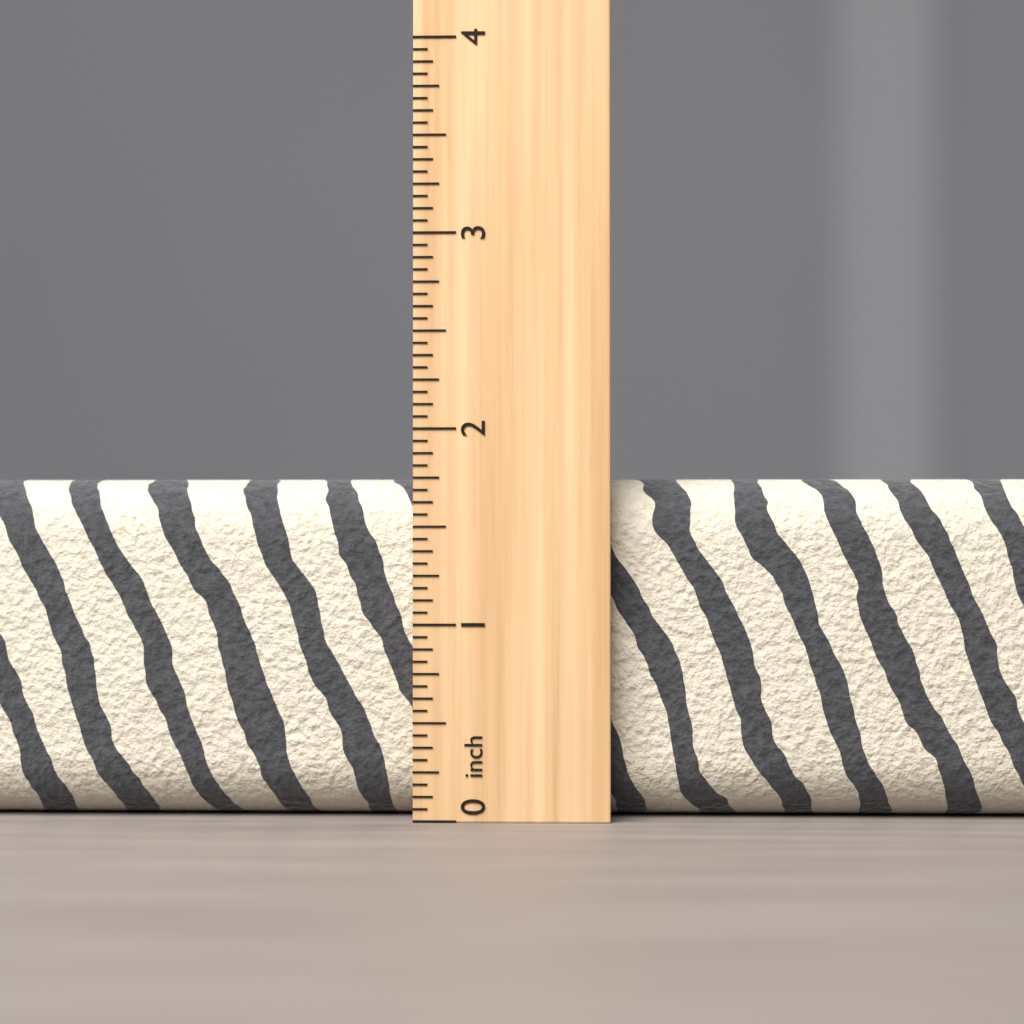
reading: 1.7500 inch
